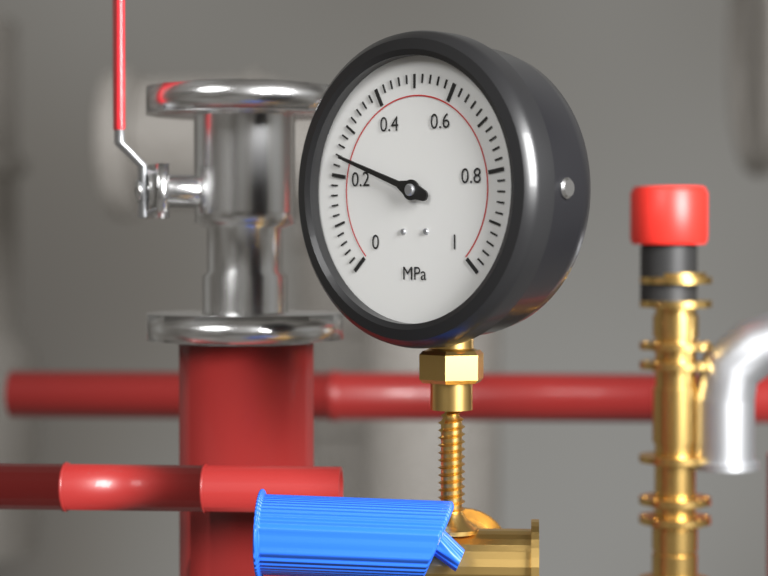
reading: 0.24 MPa
